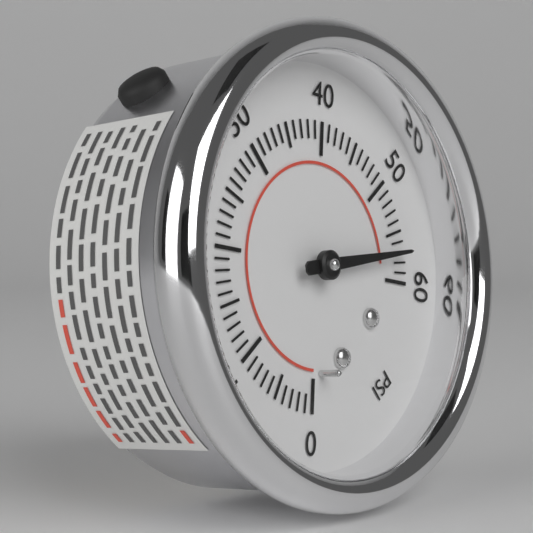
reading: 57 psi
